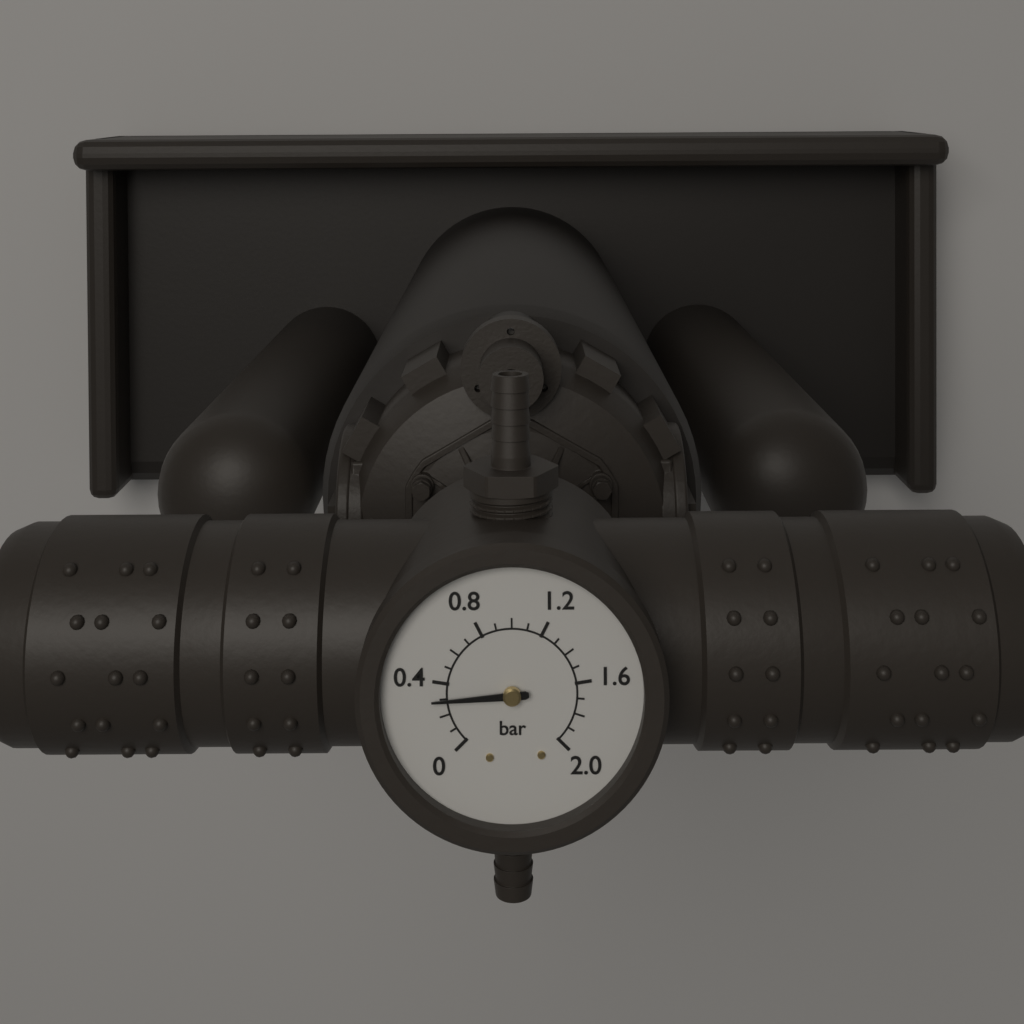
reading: 0.3 bar
